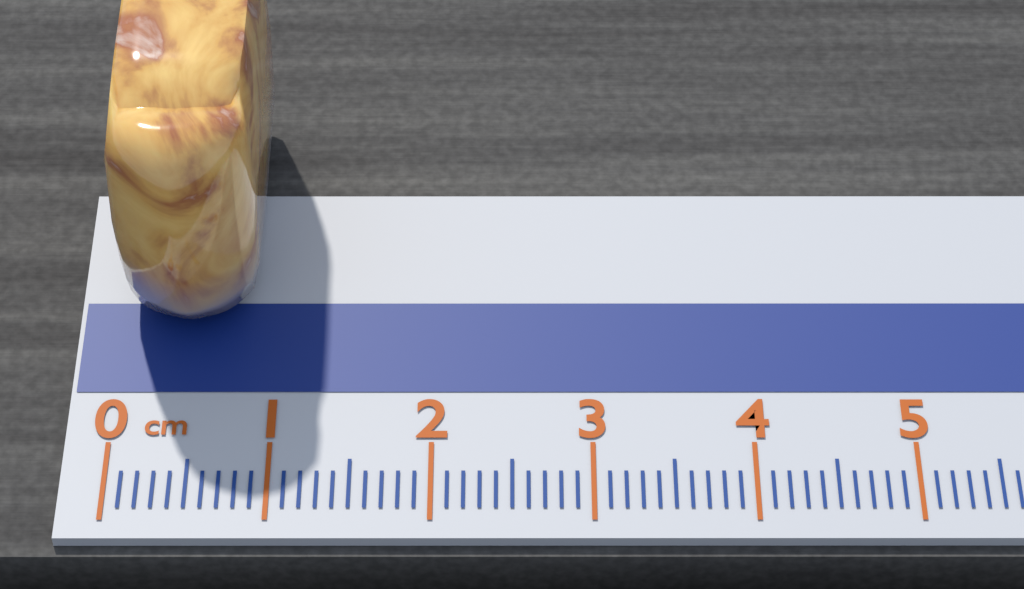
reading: 0.9 cm
